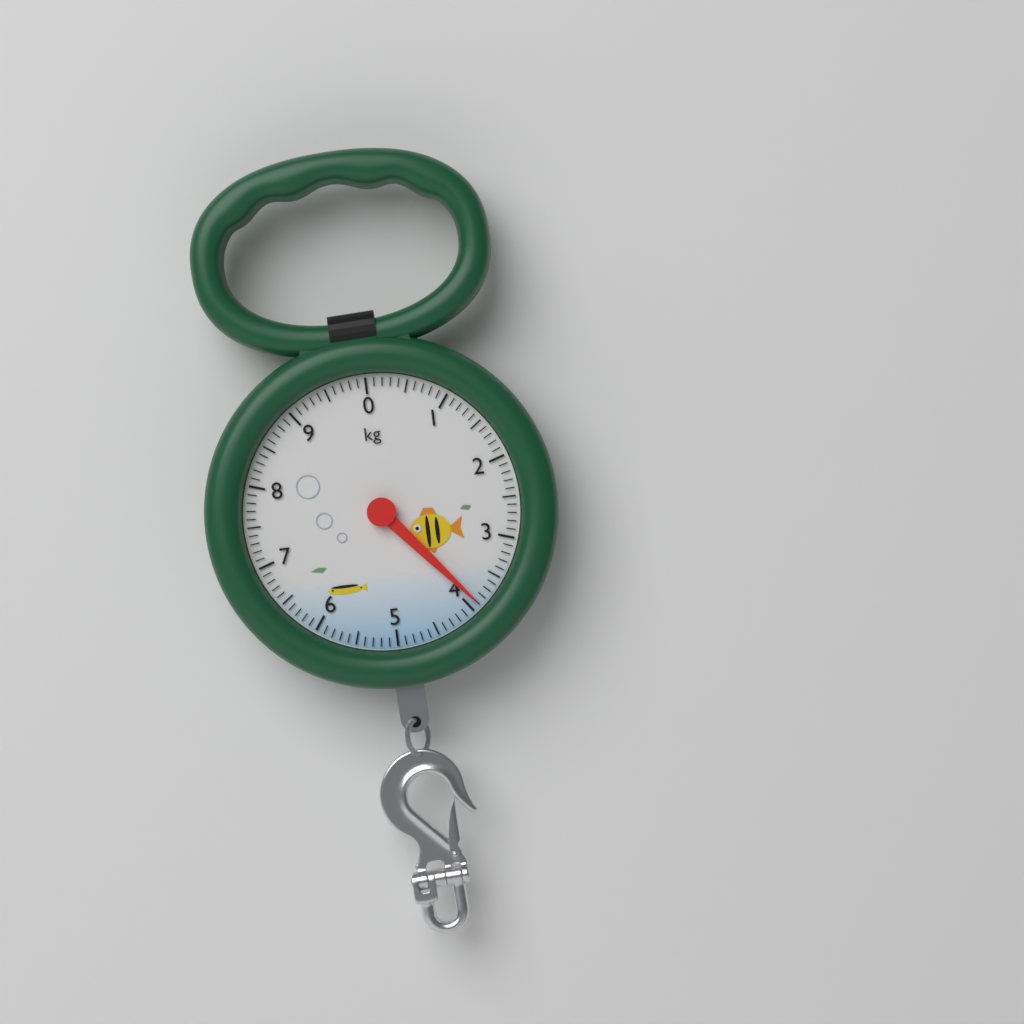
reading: 3.9 kg
